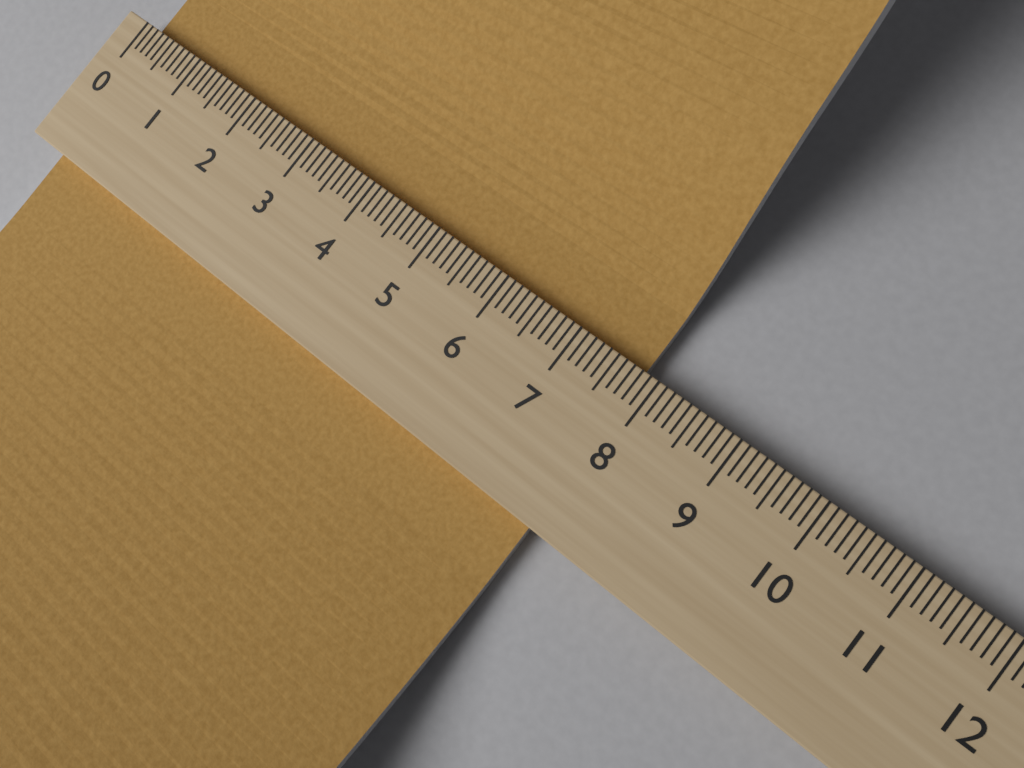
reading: 7.8 (no unit)
